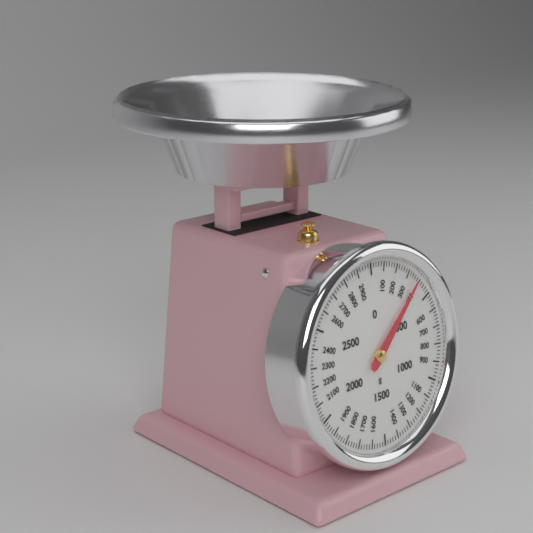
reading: 380 g
